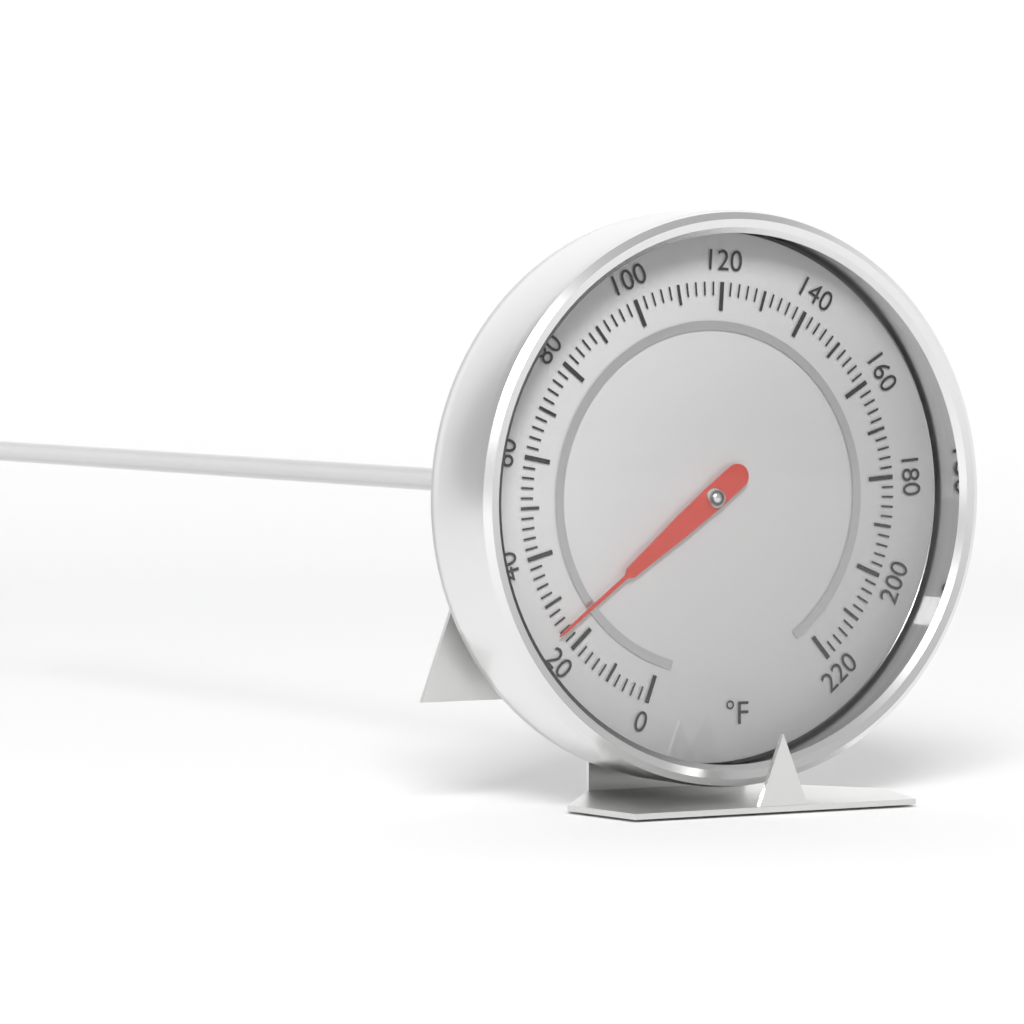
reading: 24 °F
